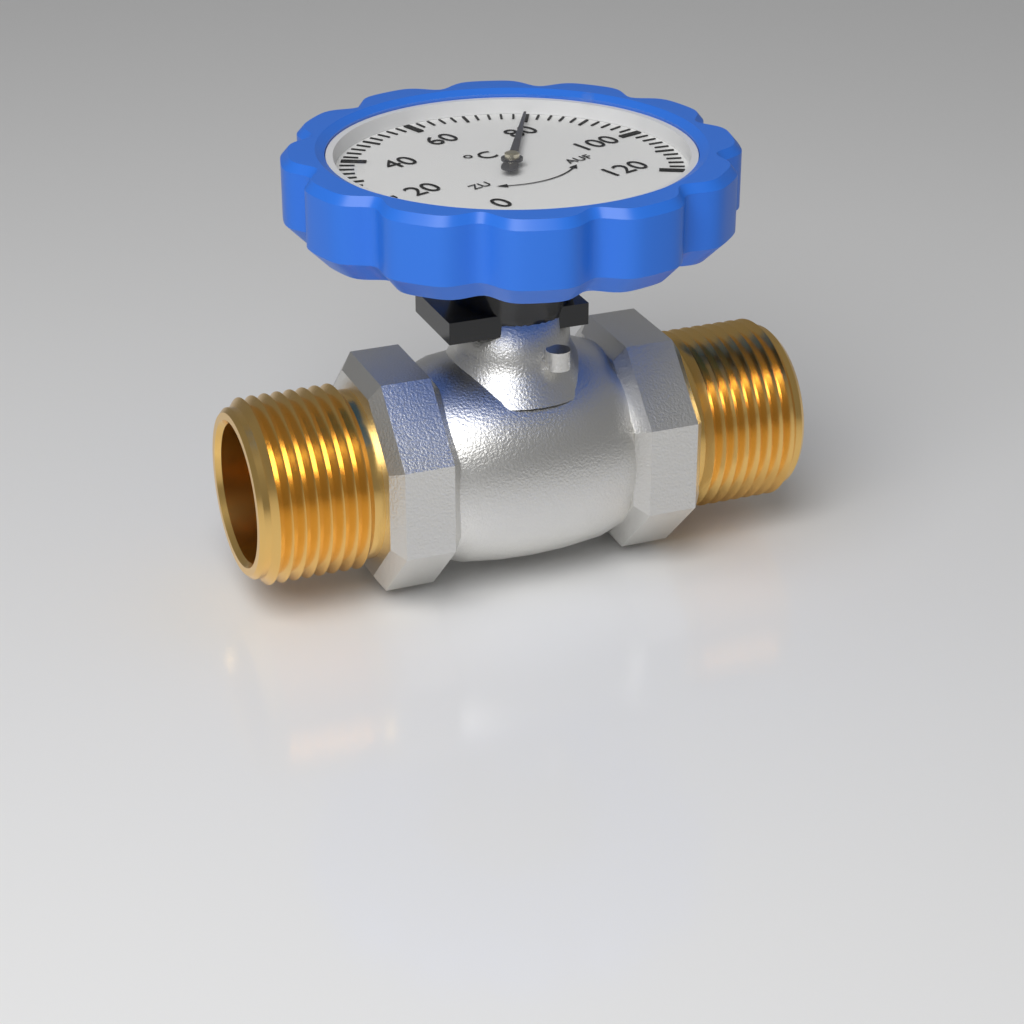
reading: 80 °C
